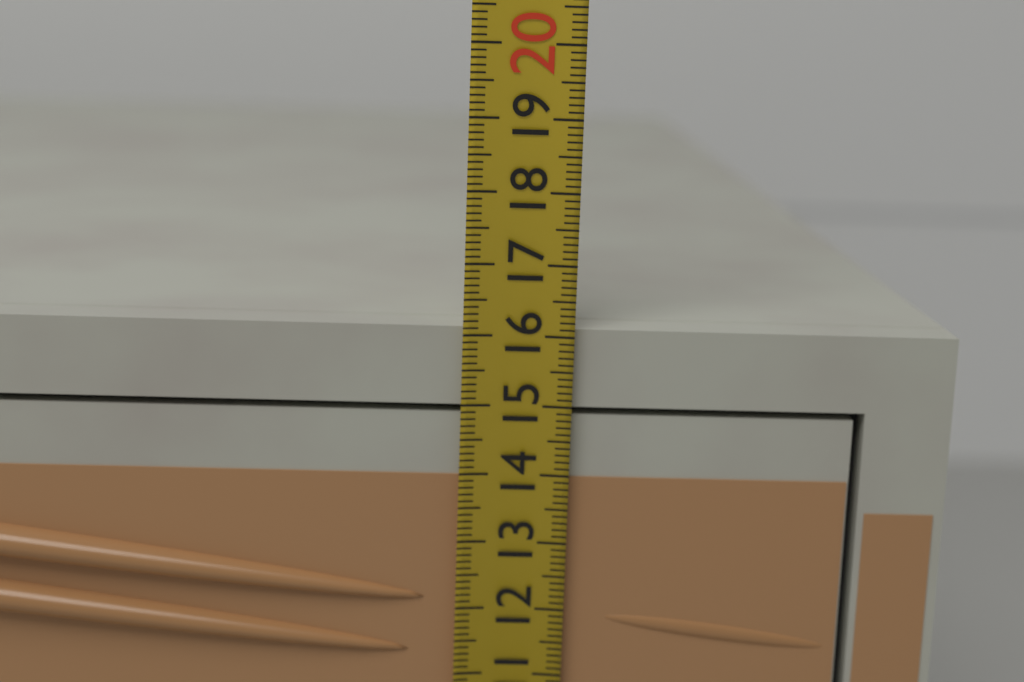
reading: 16.1 (no unit)
